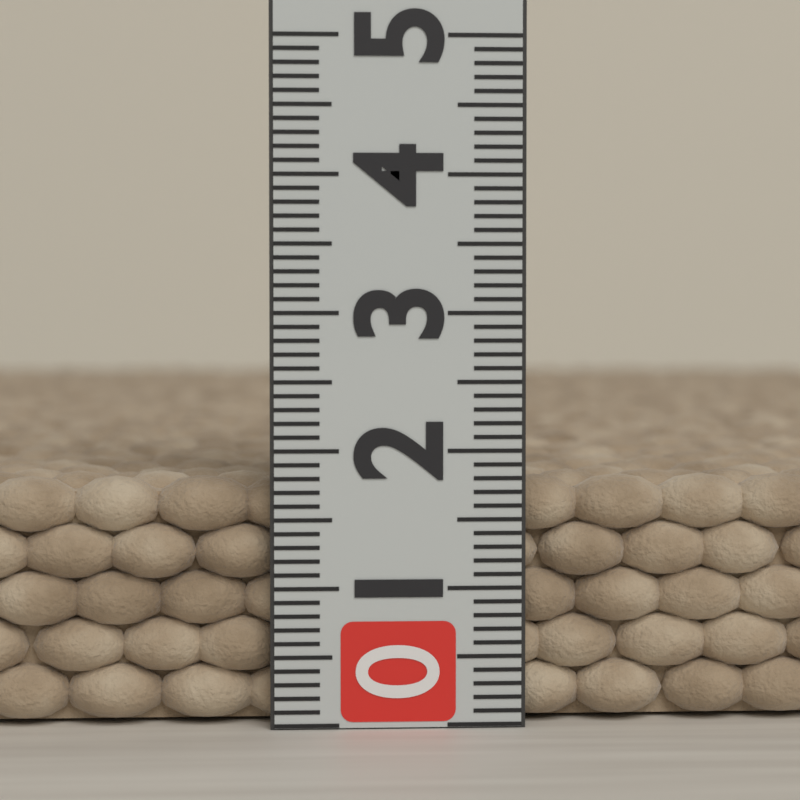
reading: 1.8 (no unit)
